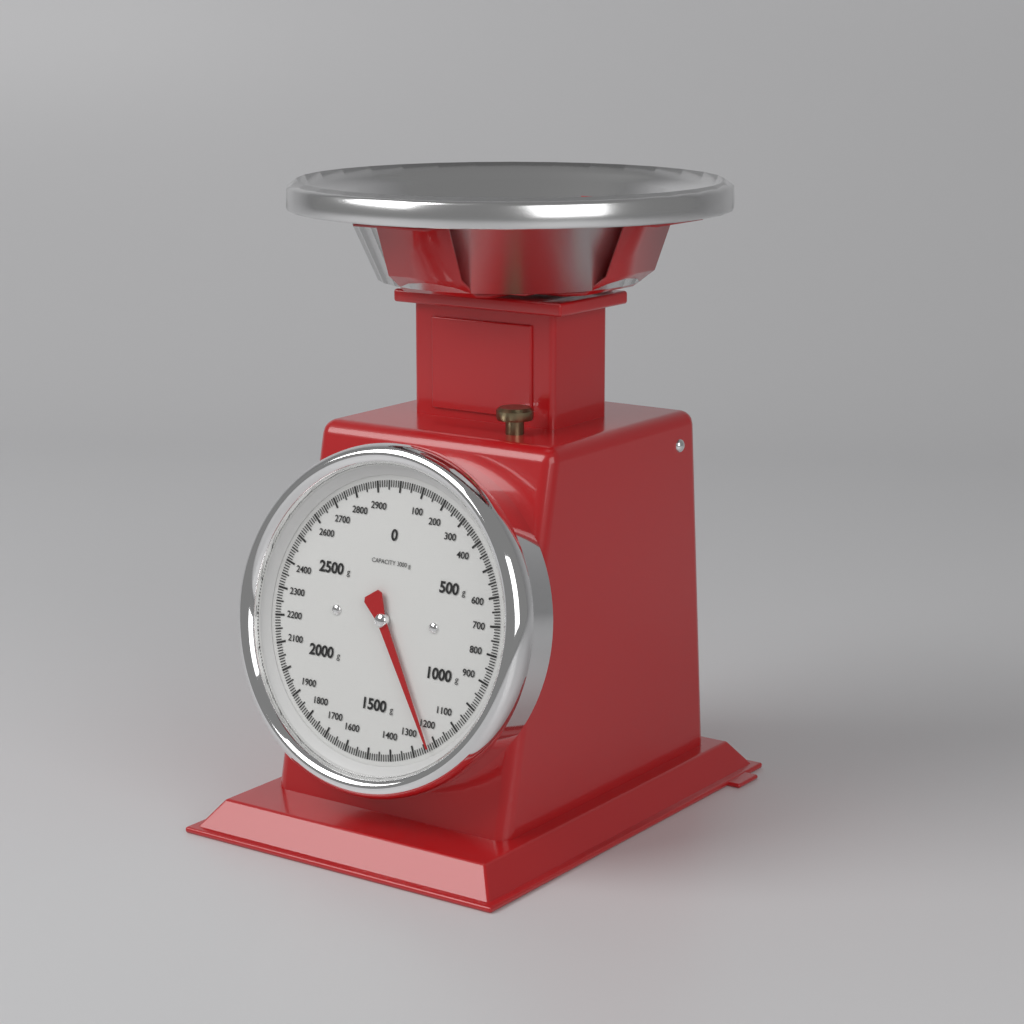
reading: 1230 g
